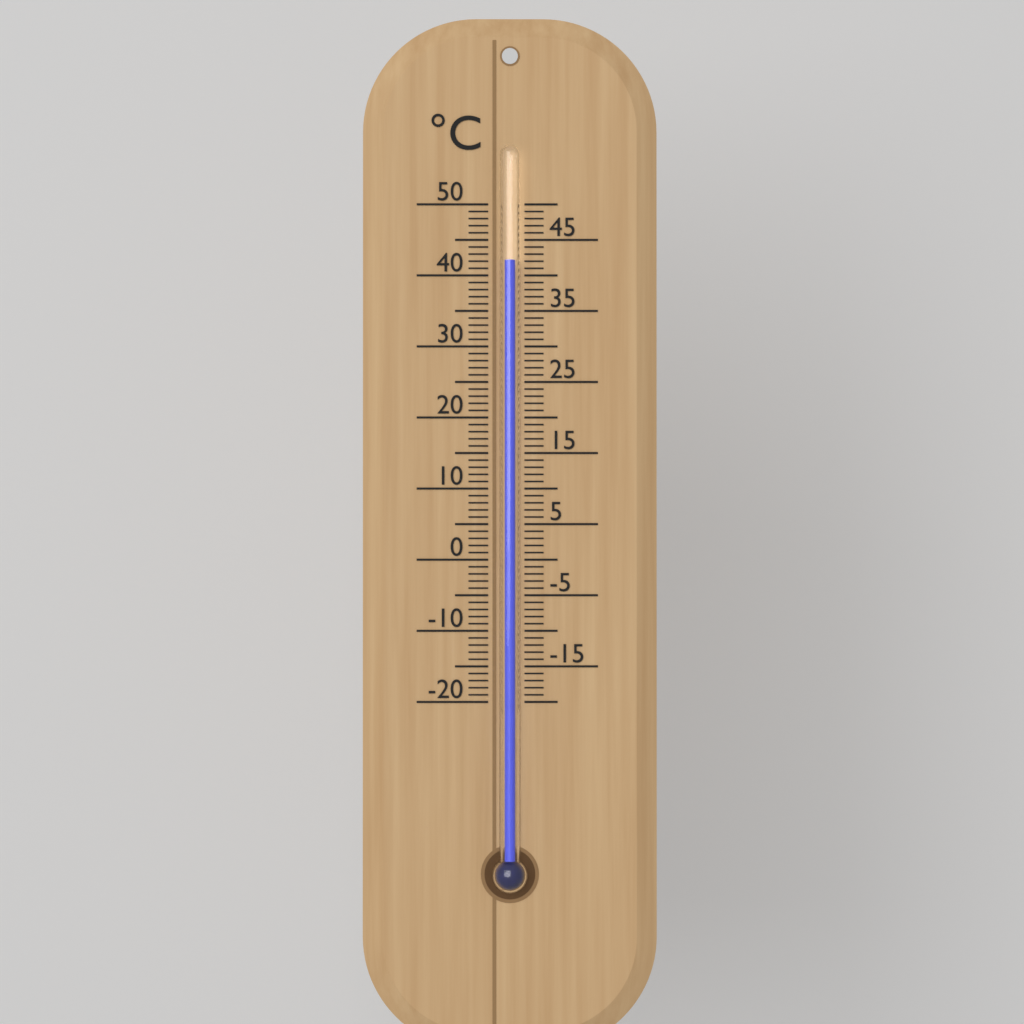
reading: 42 °C
